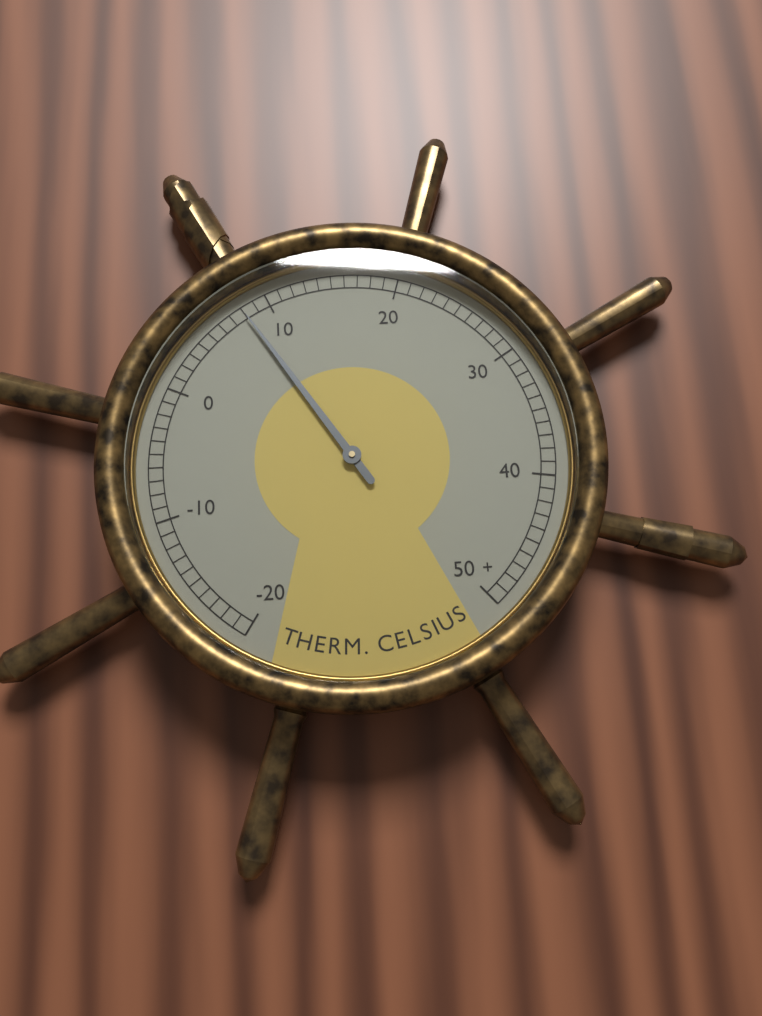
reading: 8 °C
